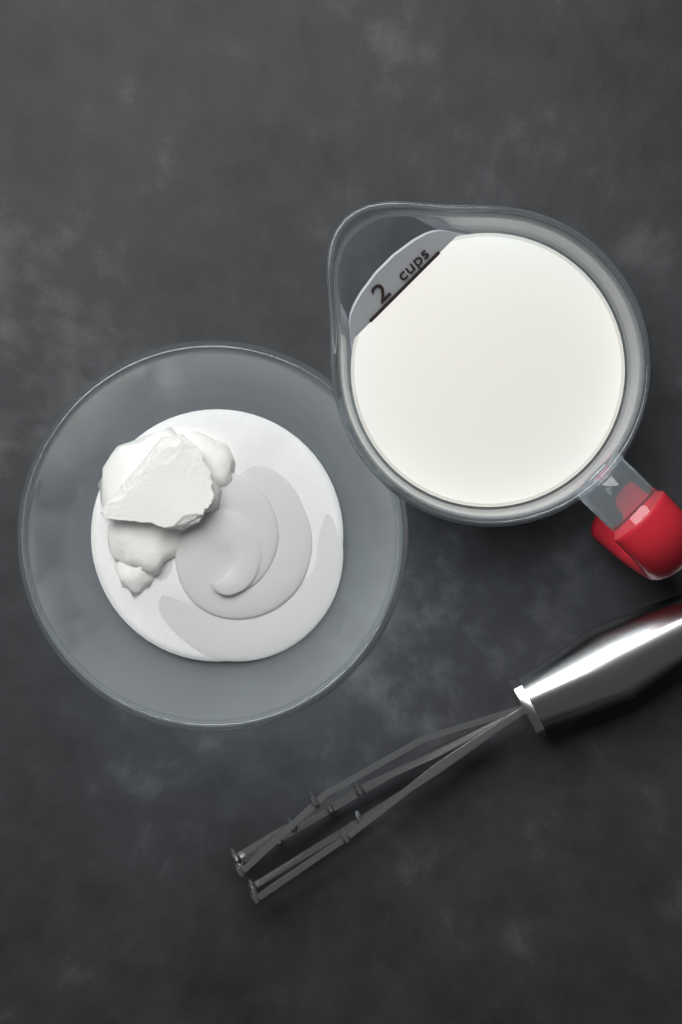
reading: 2.00 cups
